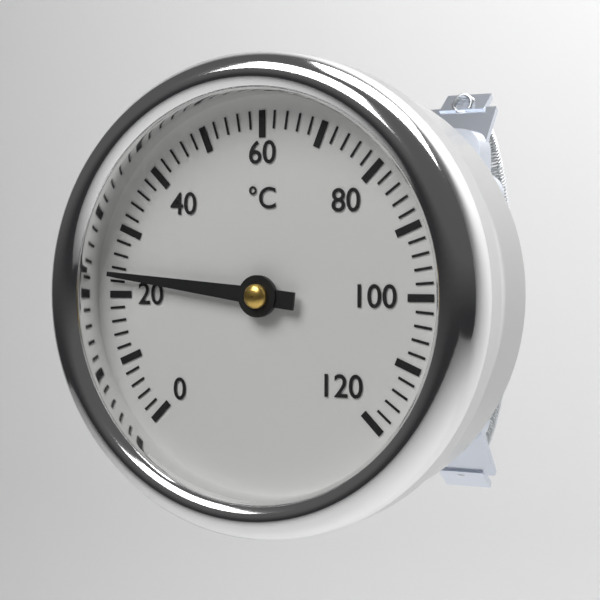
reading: 23 °C
